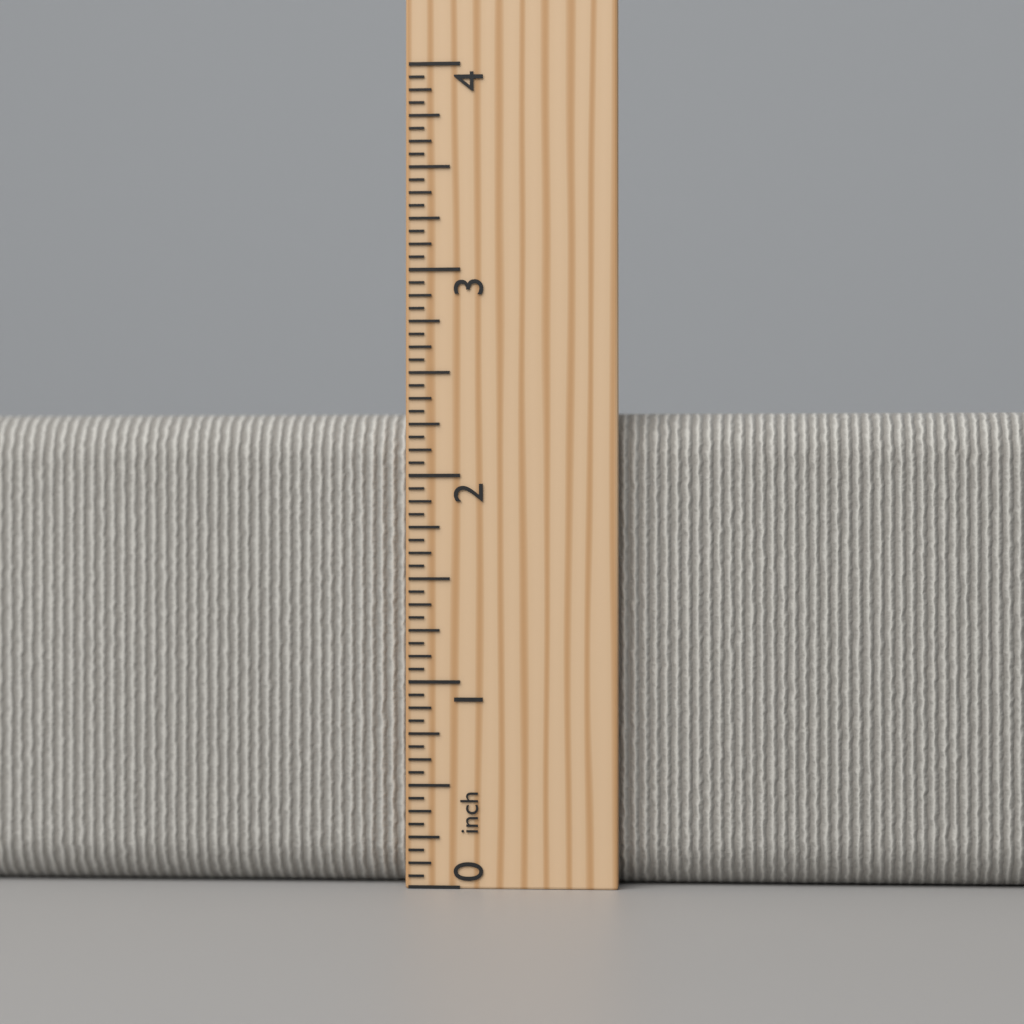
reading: 2.3125 inch
